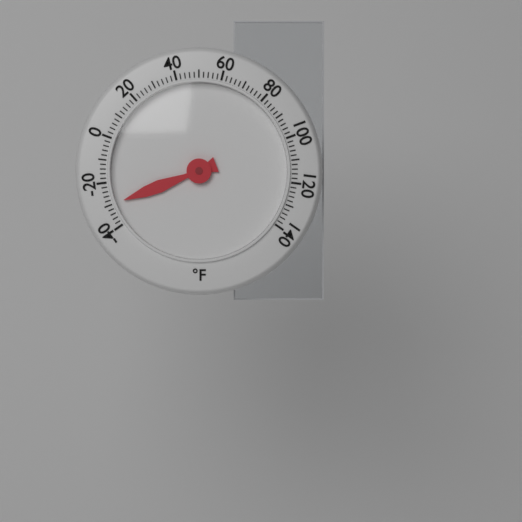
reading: -30 °F
